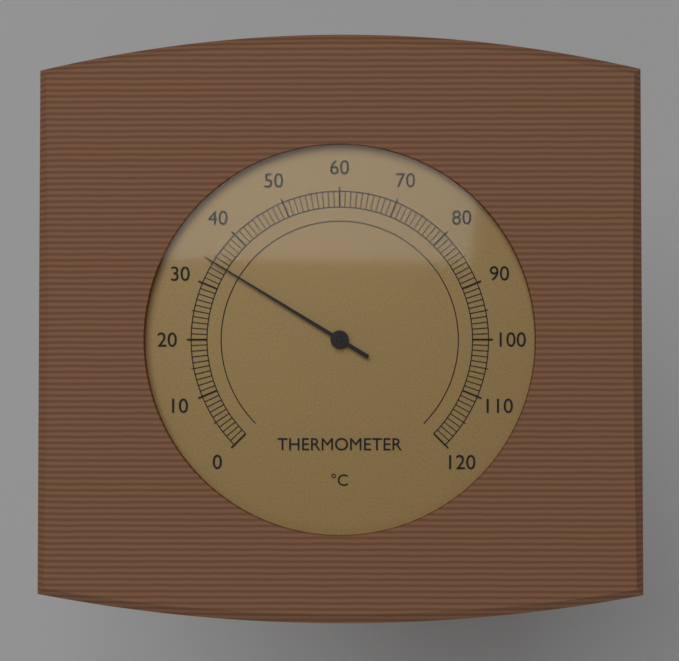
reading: 34 °C
